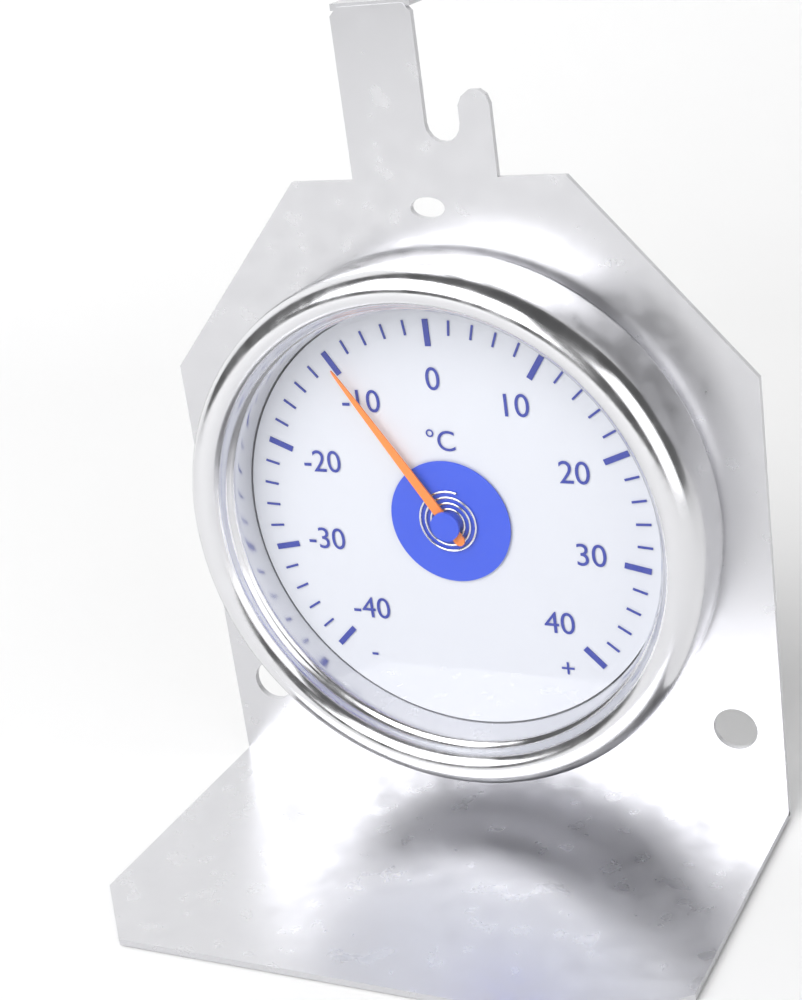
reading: -10 °C
